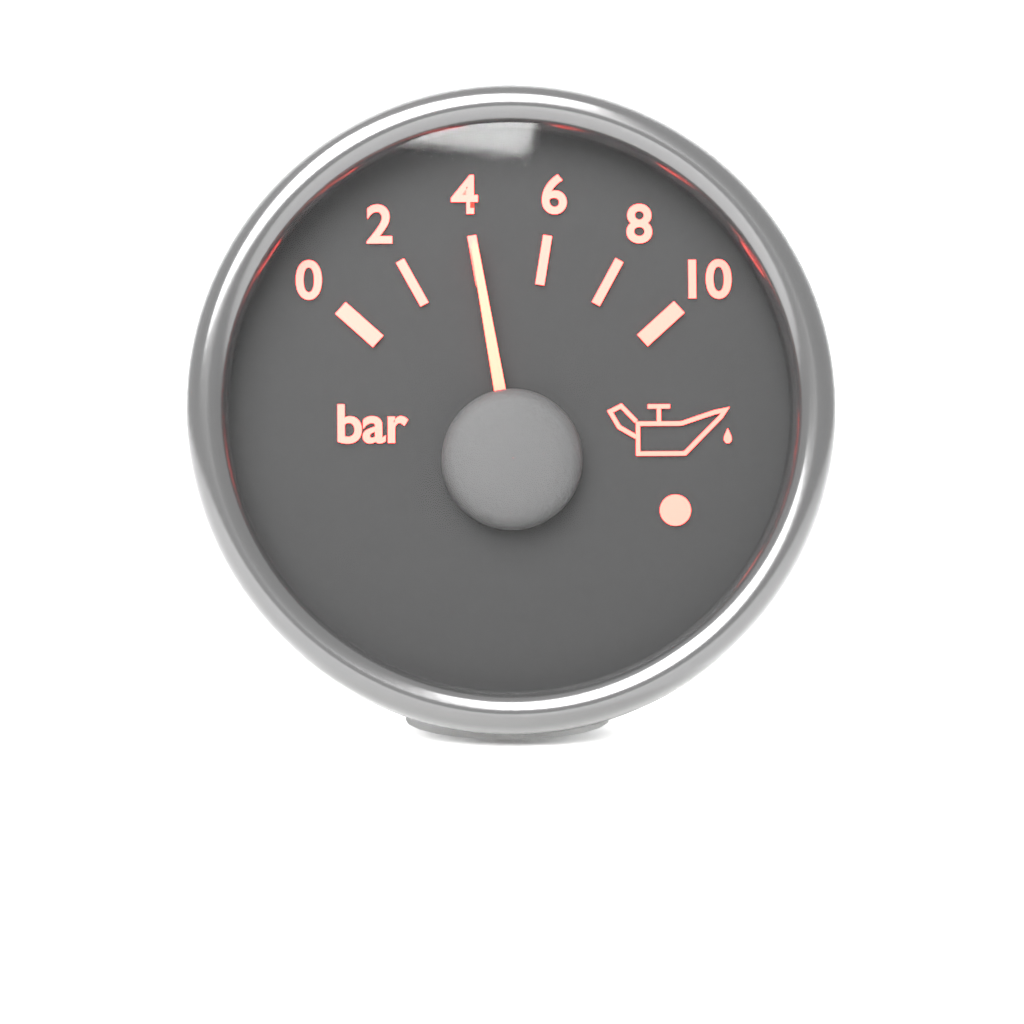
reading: 4 bar
